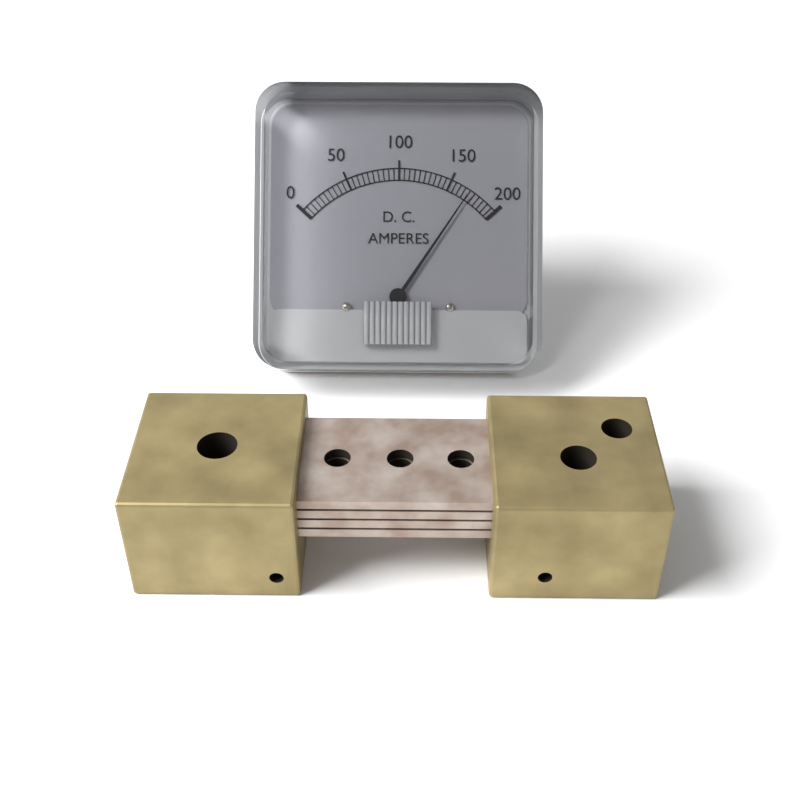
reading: 170 A
